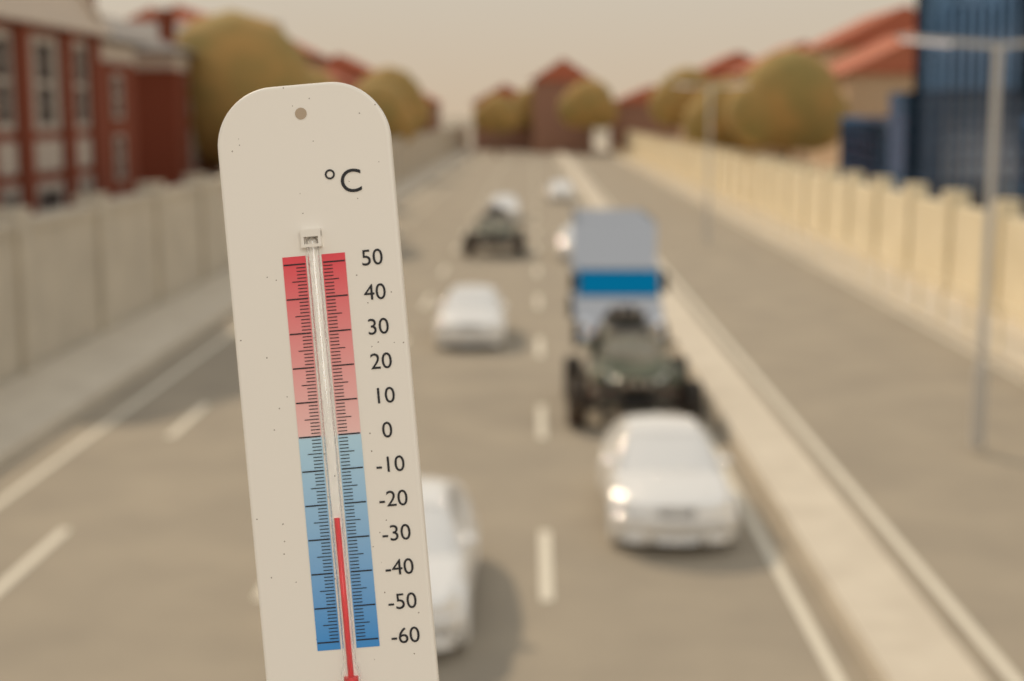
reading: -24 °C
